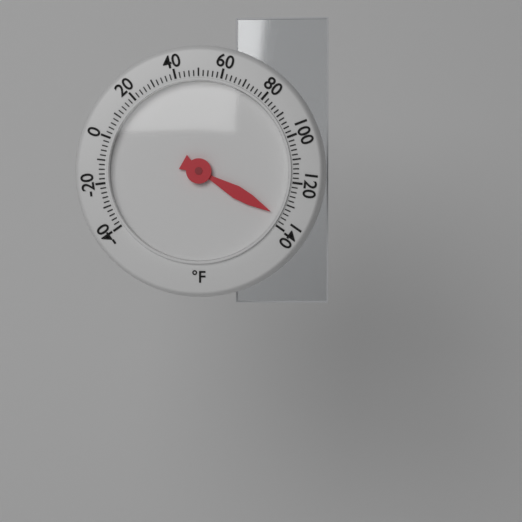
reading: 136 °F
